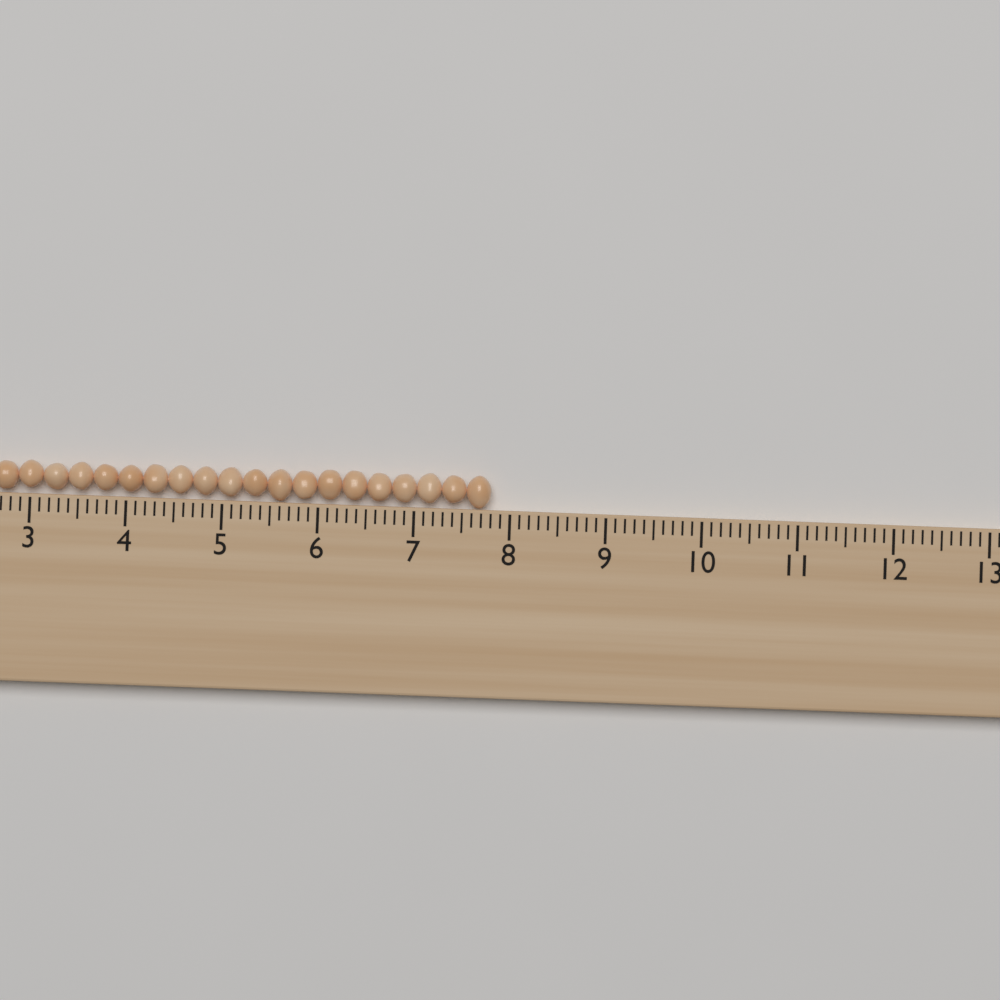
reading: 7.8 (no unit)
